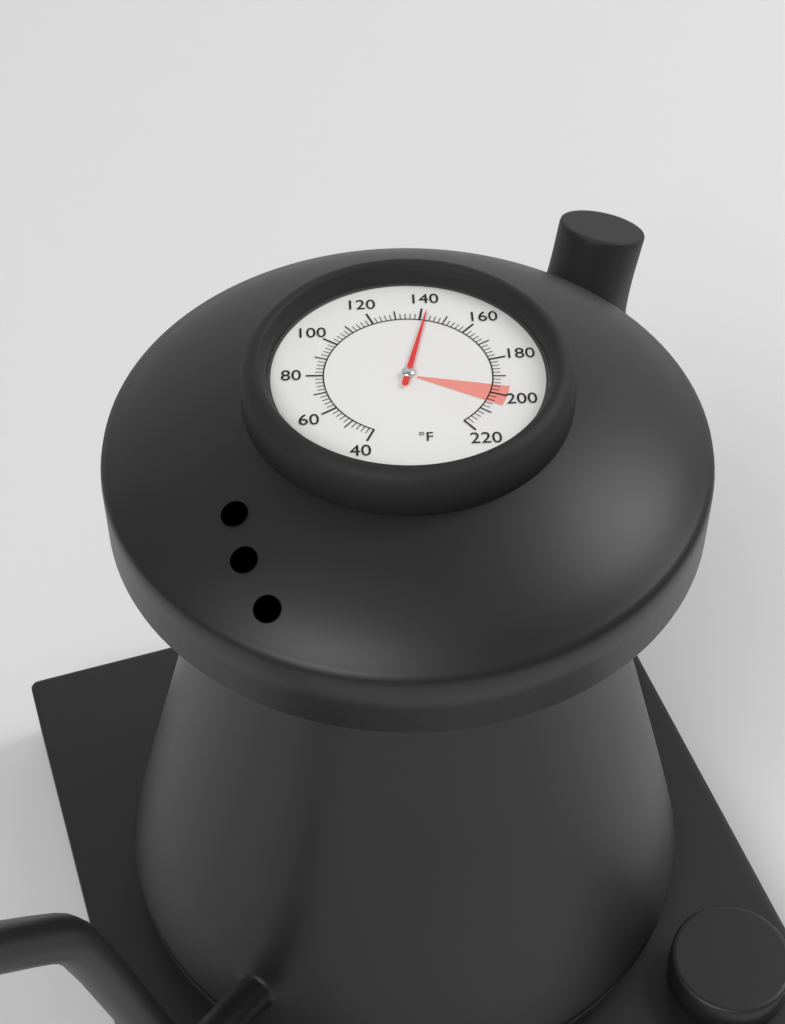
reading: 142 °F
